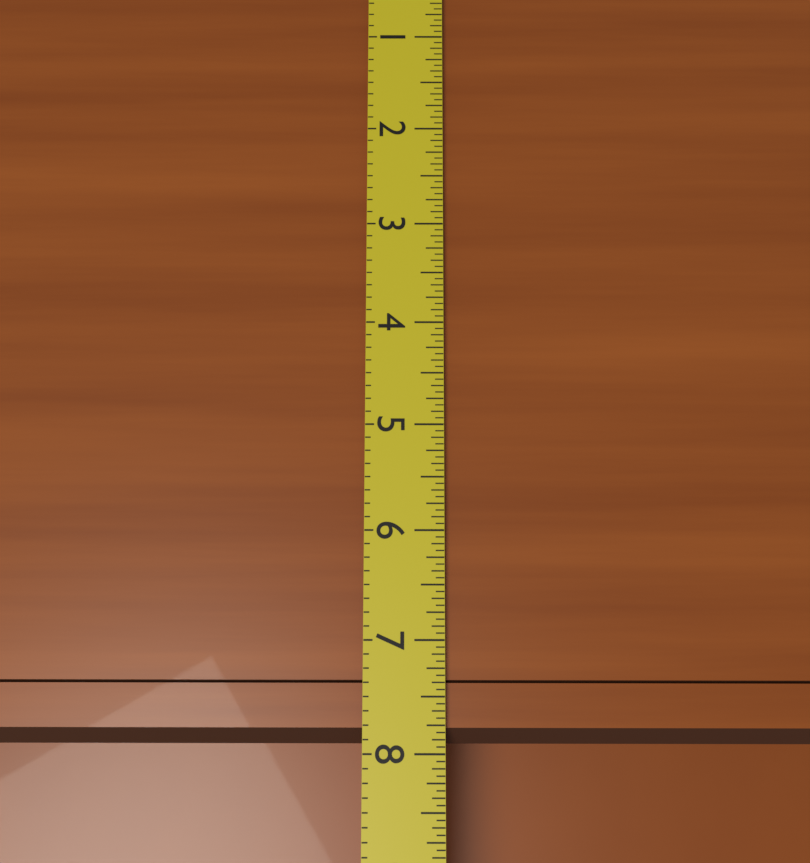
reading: 7.9375 (no unit)
